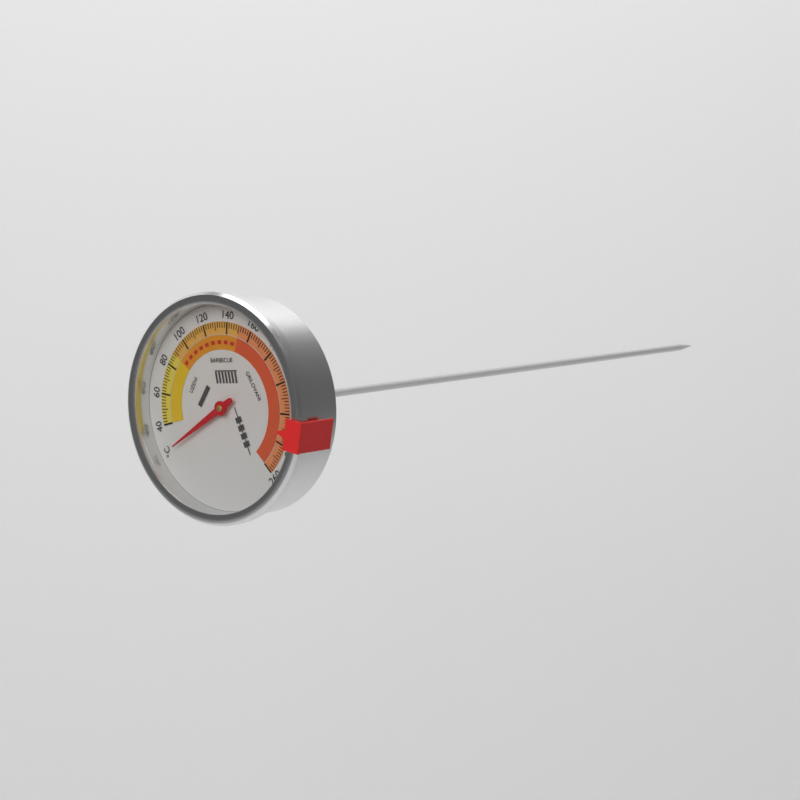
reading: 24 °C
